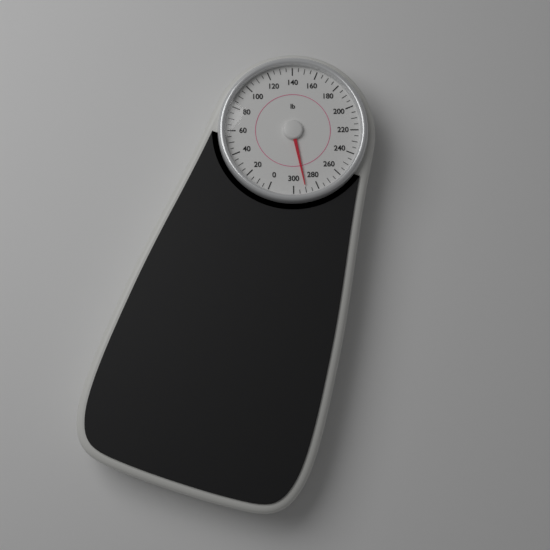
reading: 290 lb
